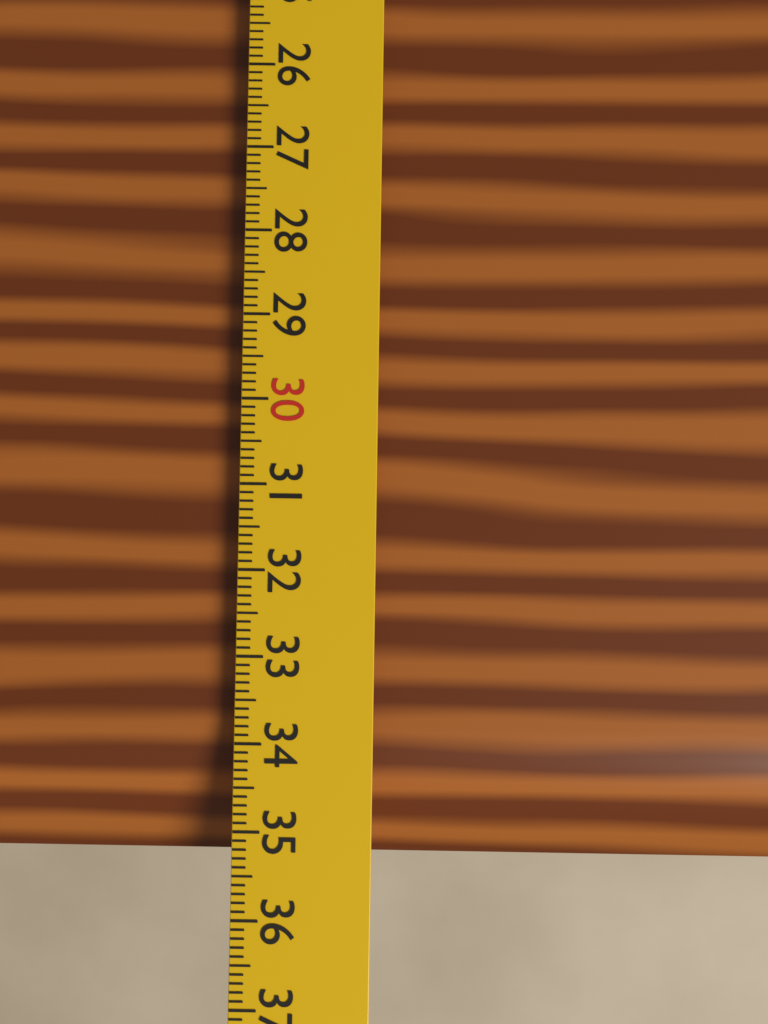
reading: 35.4 cm
